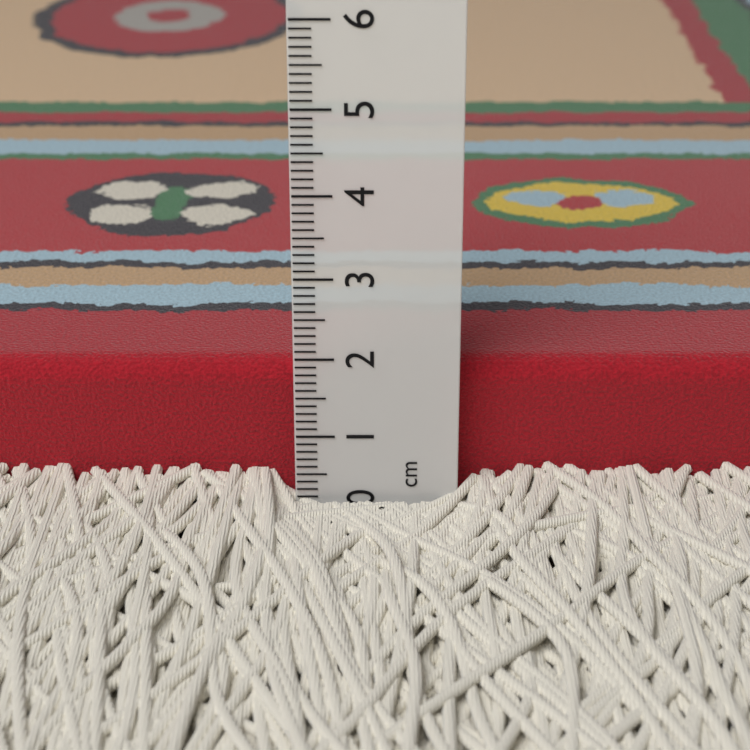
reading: 1.8 cm
